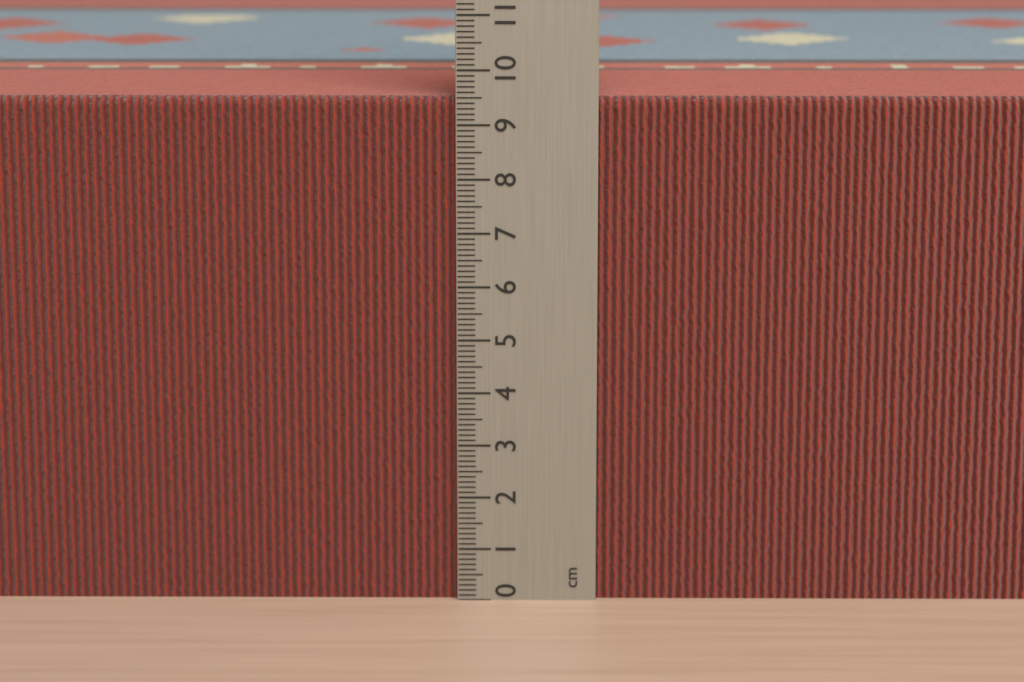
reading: 9.5 cm
